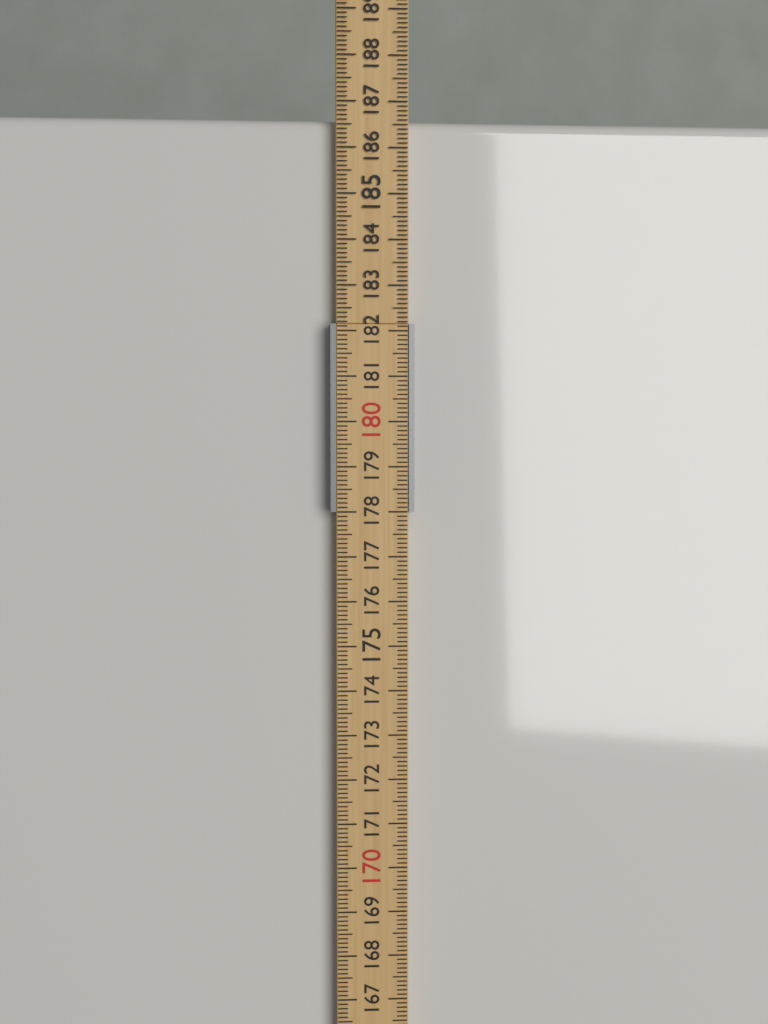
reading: 186.7 cm
